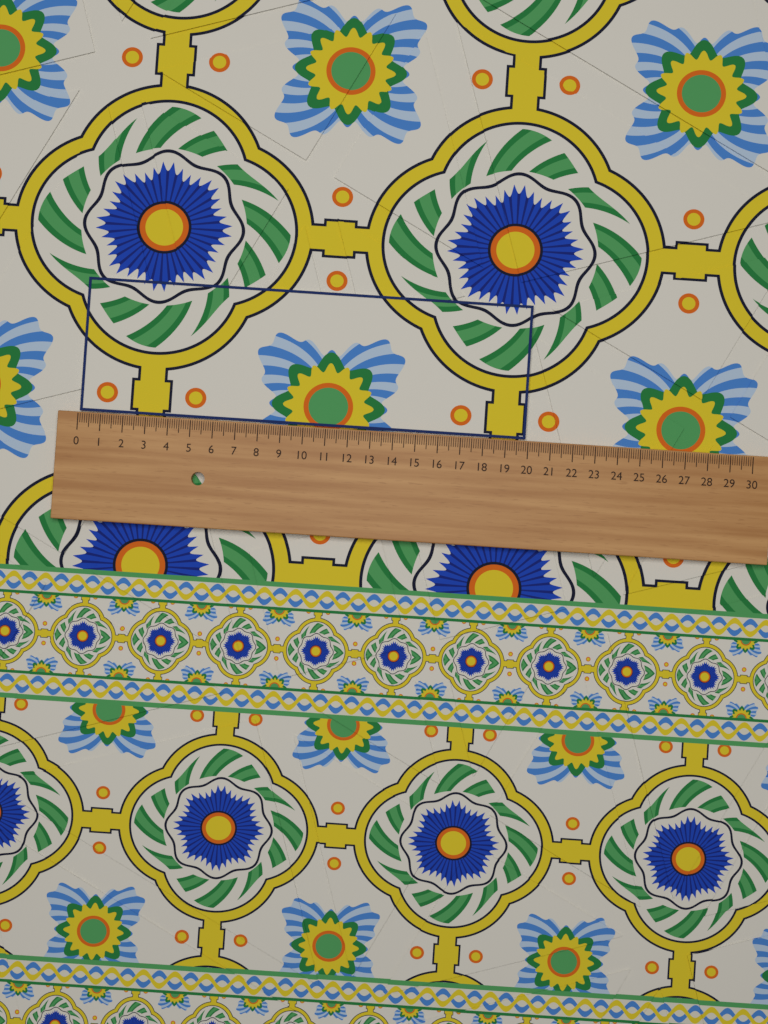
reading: 19.9 (no unit)
